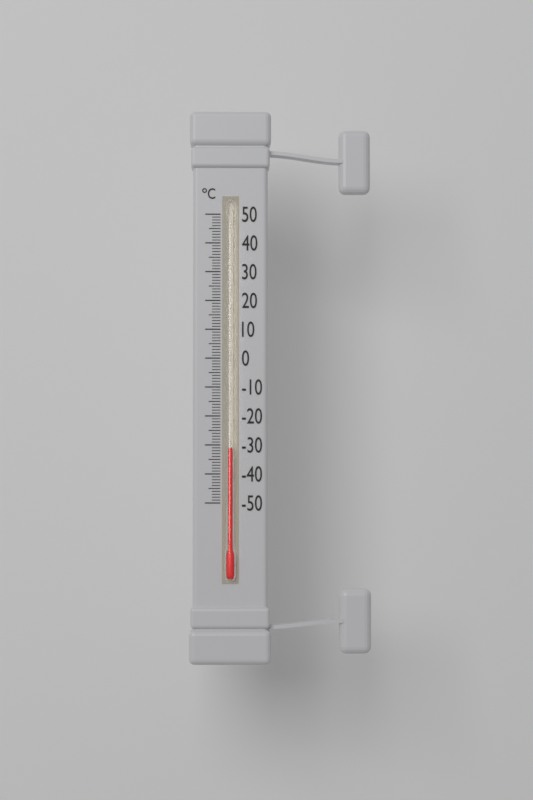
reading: -31 °C
